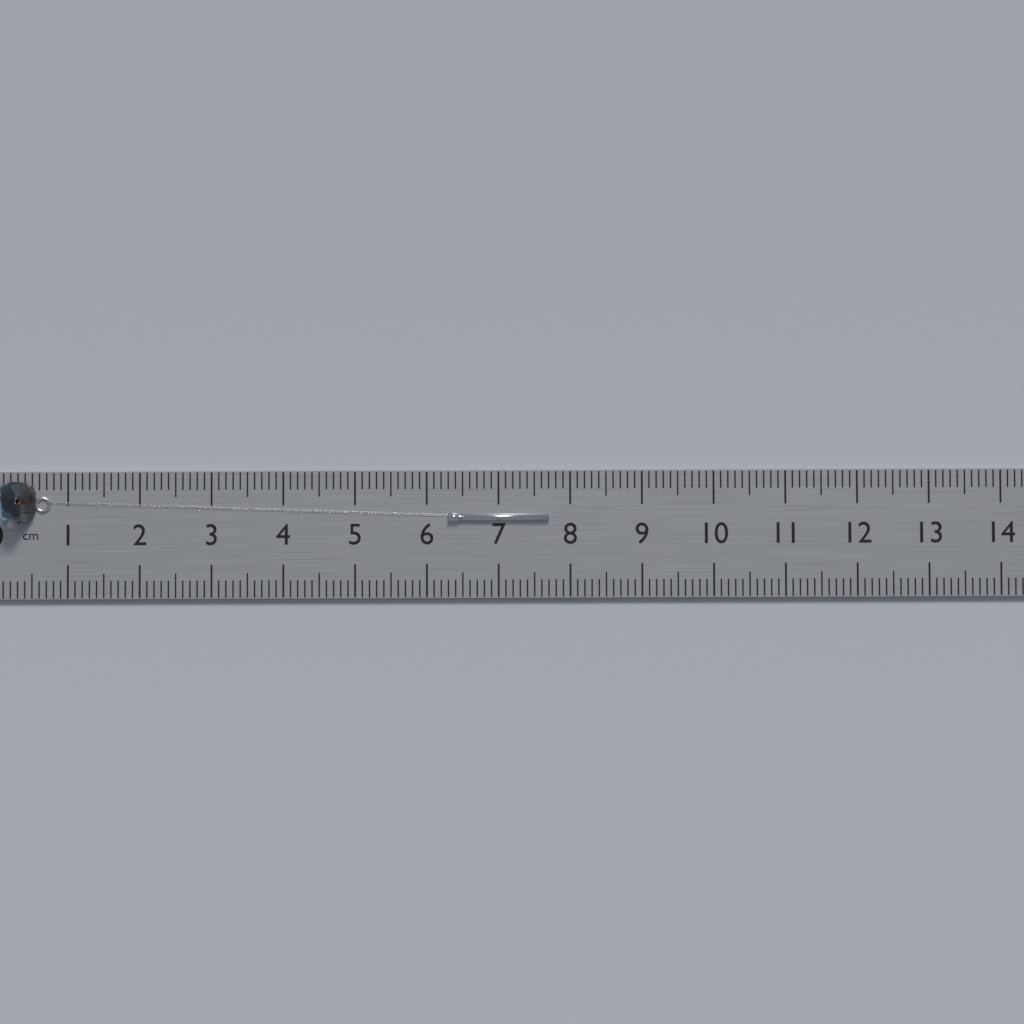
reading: 7.7 cm
